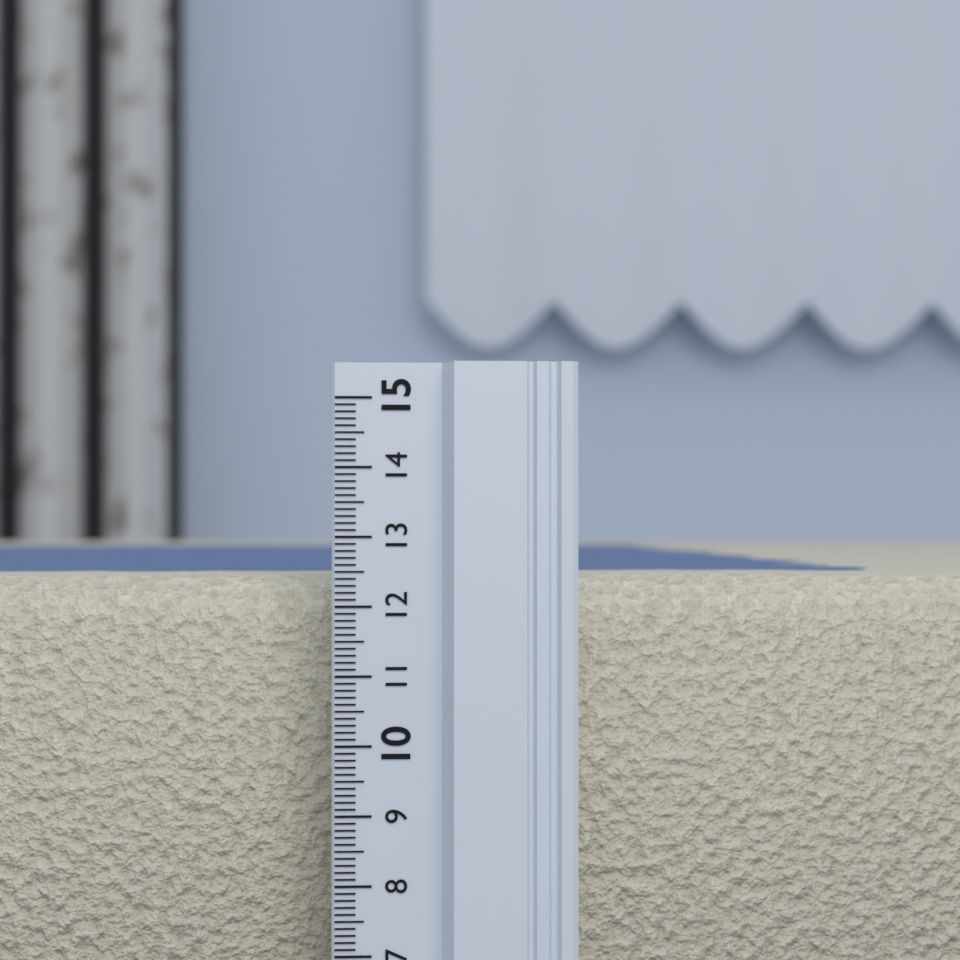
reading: 12.4 (no unit)
